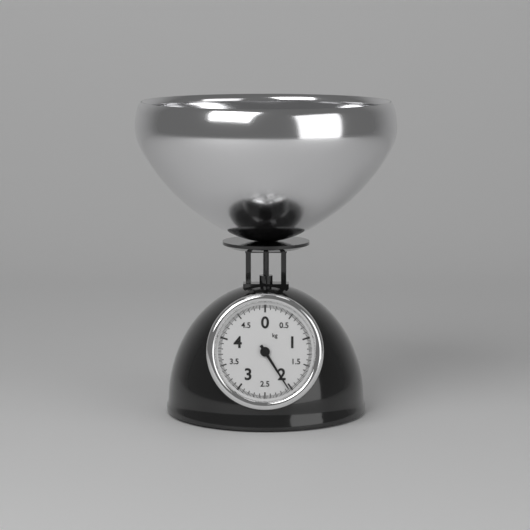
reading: 2.050 kg
